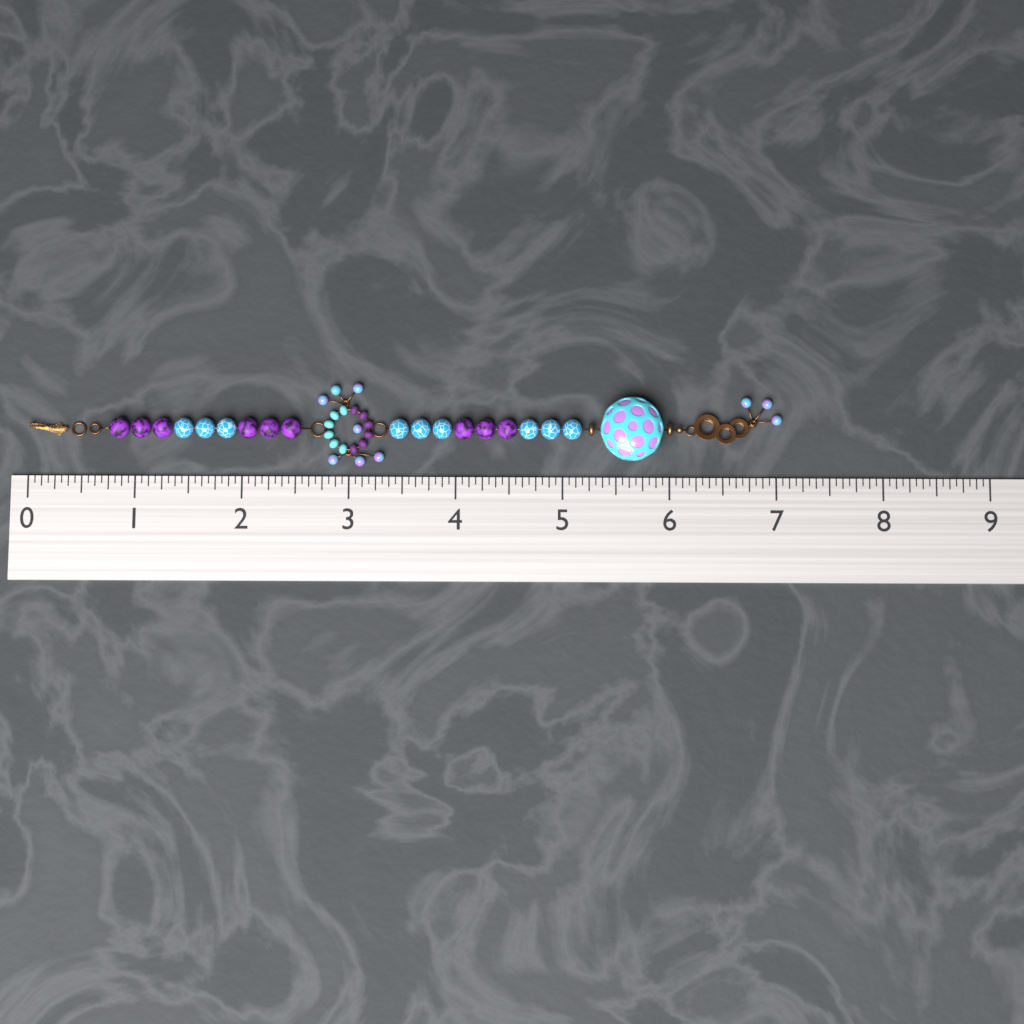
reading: 7.0625 (no unit)
